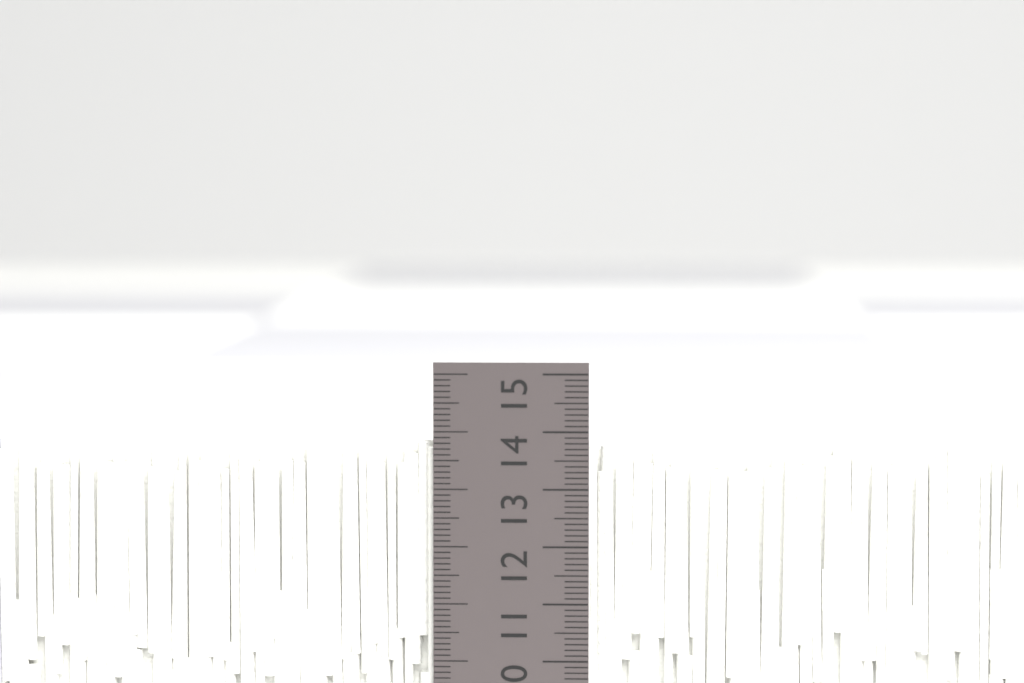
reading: 13.8 cm
